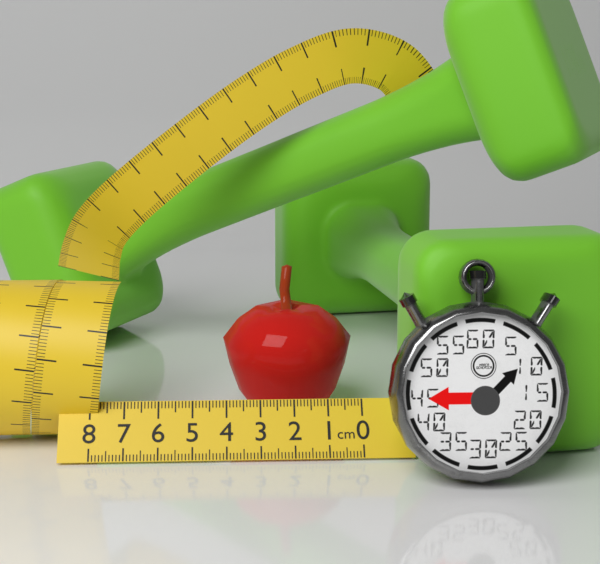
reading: 4.1 cm
